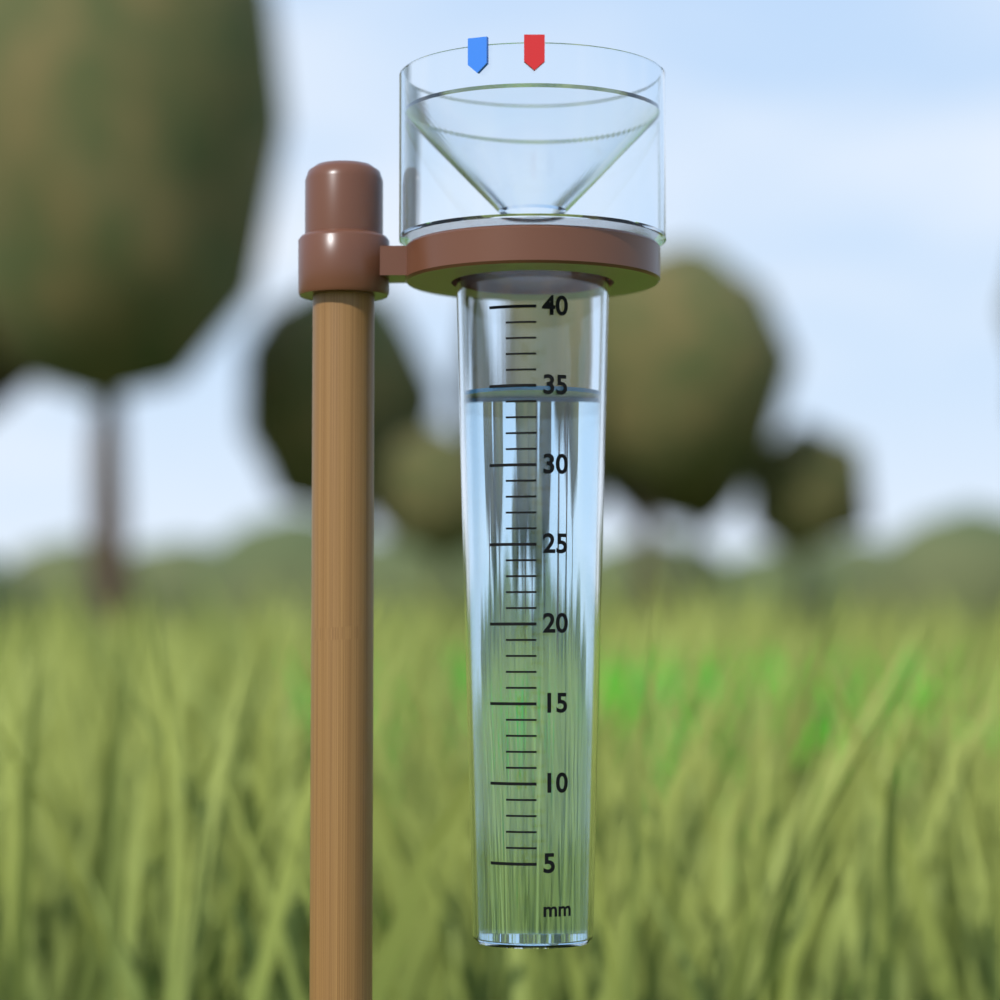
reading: 35 mm
